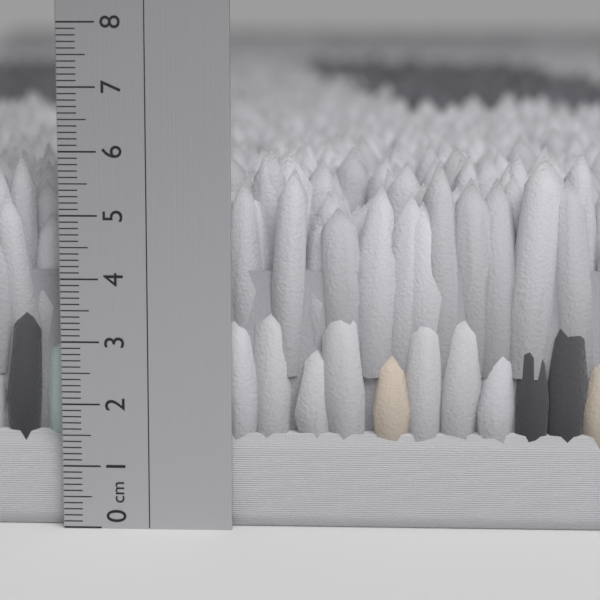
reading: 6.0 cm
